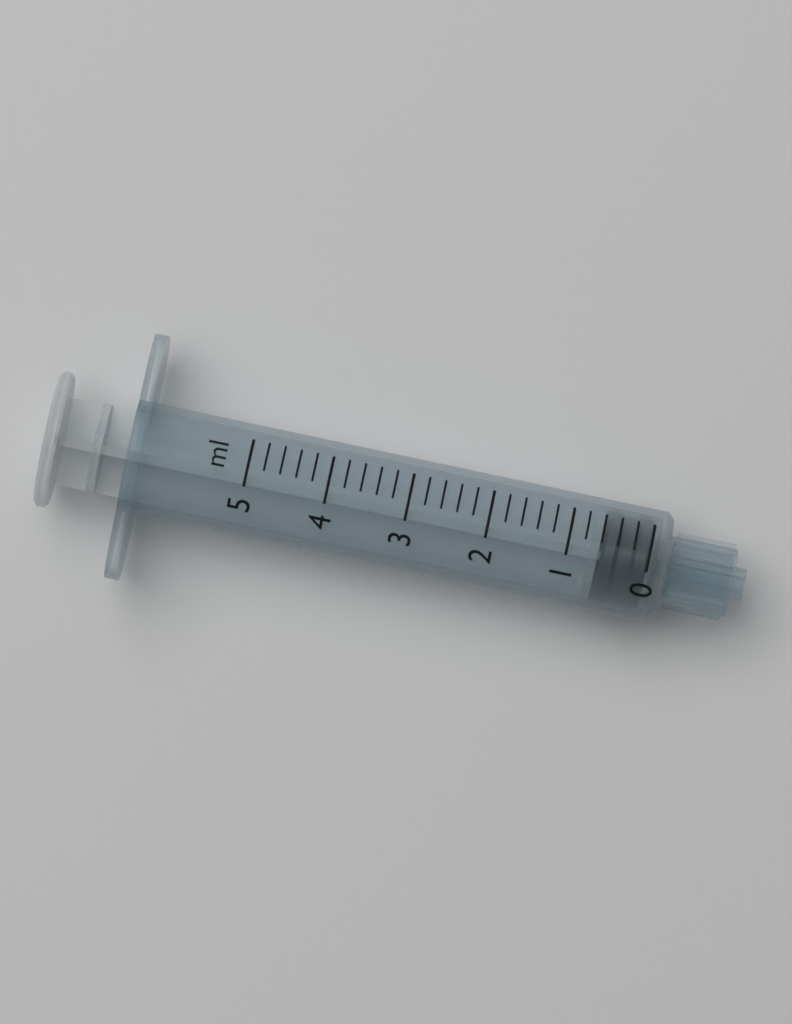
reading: 0.0 ml
